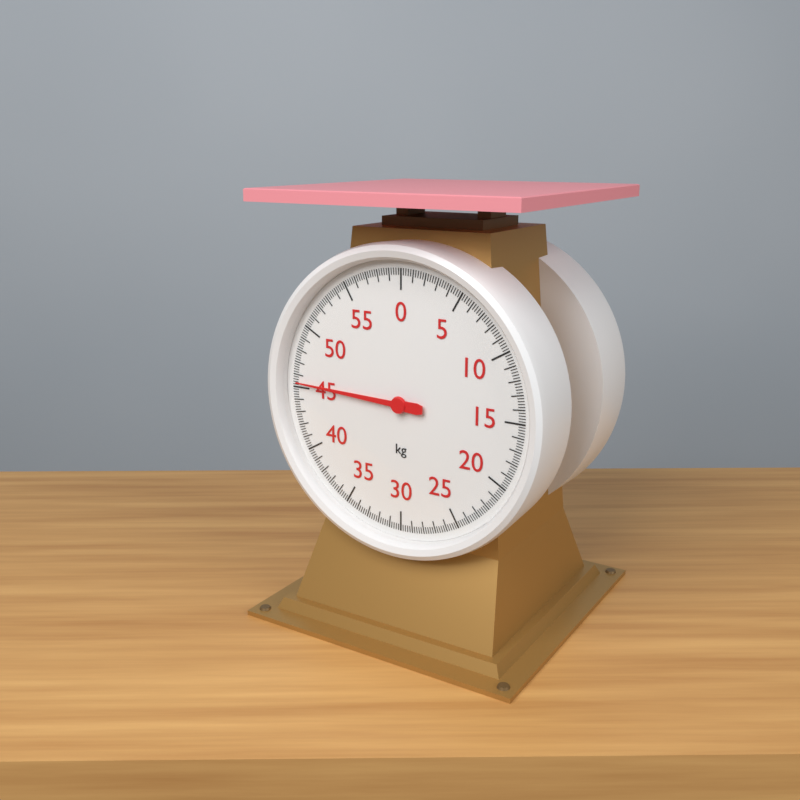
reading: 45.4 kg
